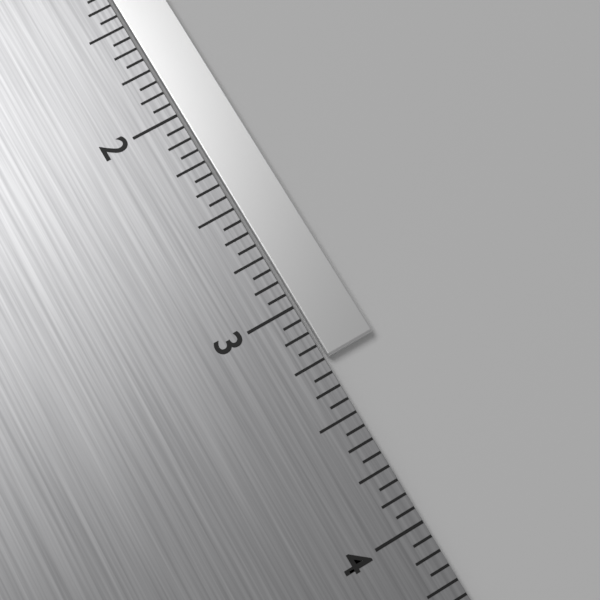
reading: 3.2500 in
